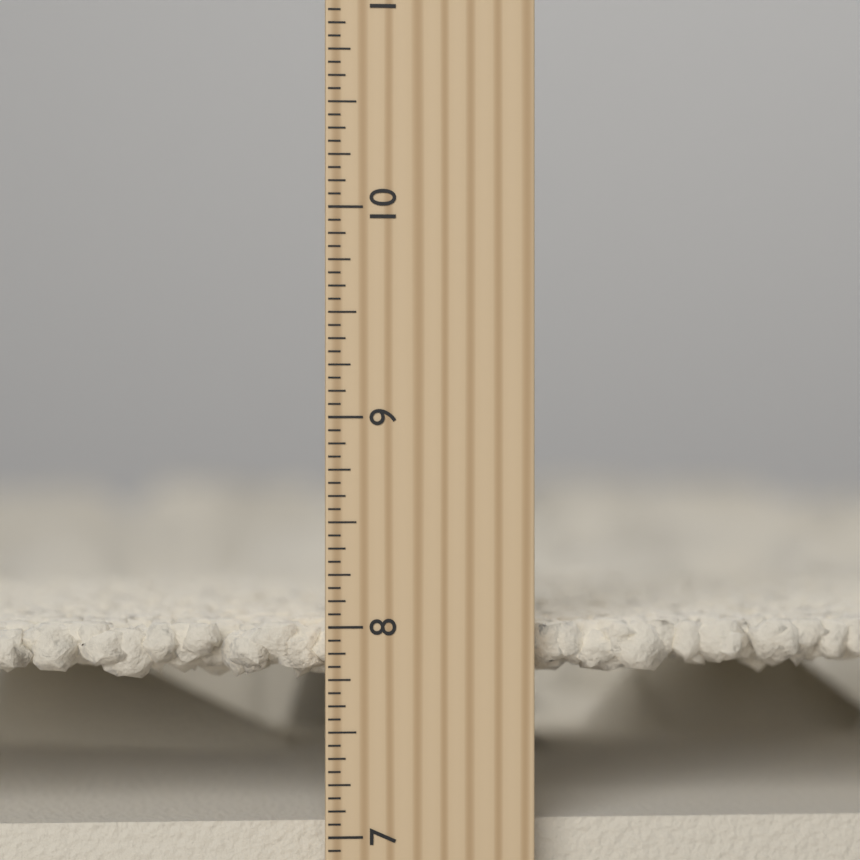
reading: 8.0000 inch
